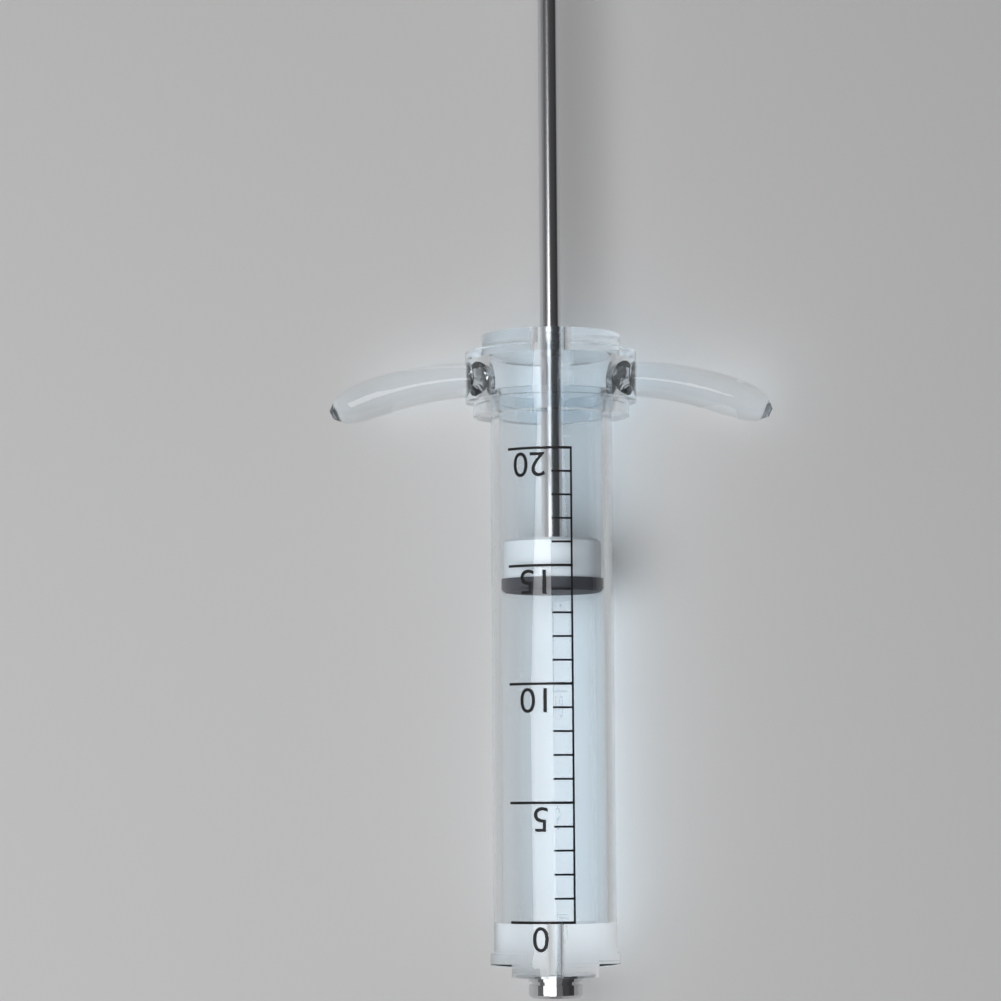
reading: 14 (no unit)
